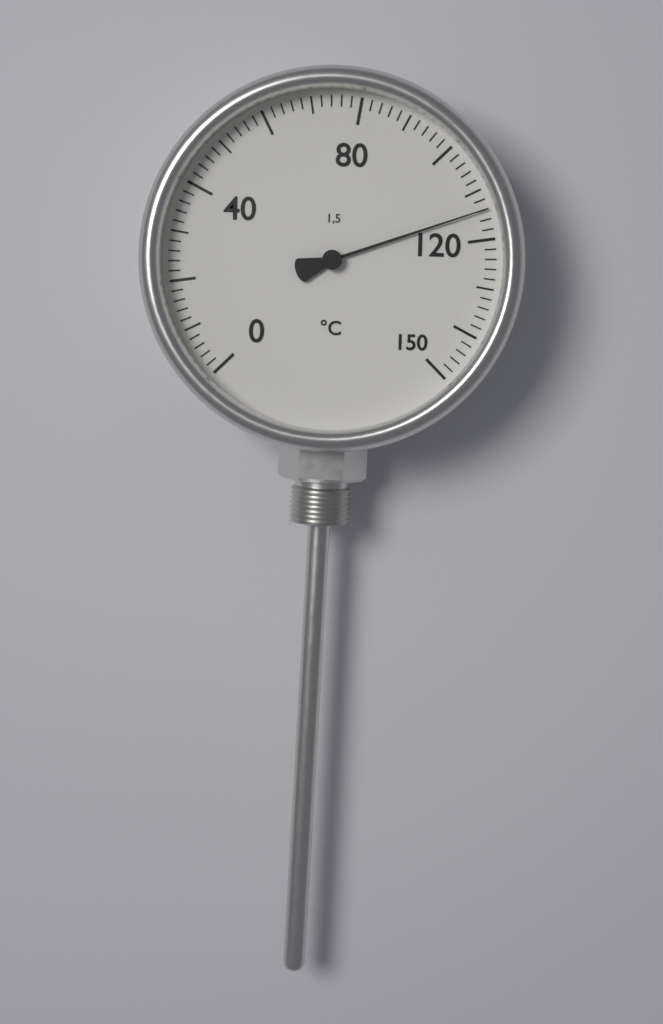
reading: 114 °C
